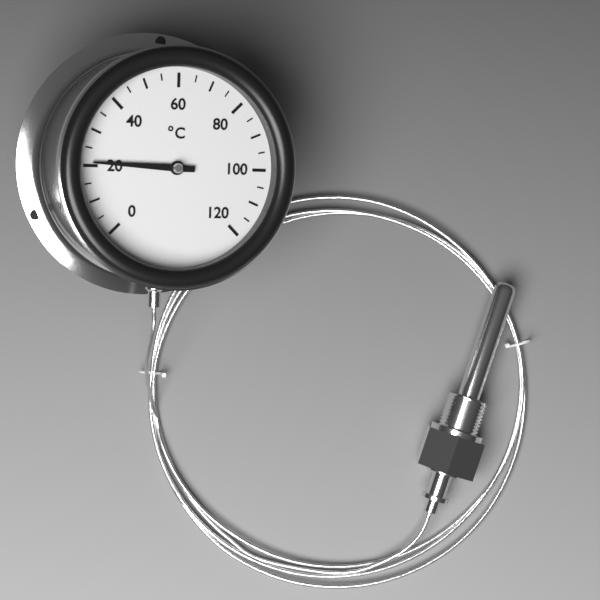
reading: 21 °C
